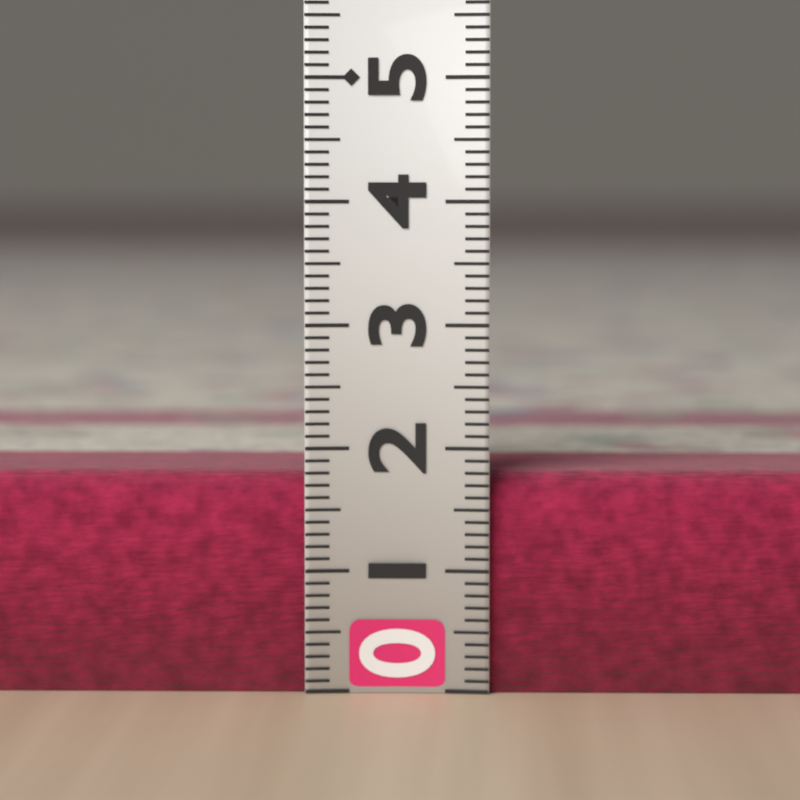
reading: 1.8 (no unit)
